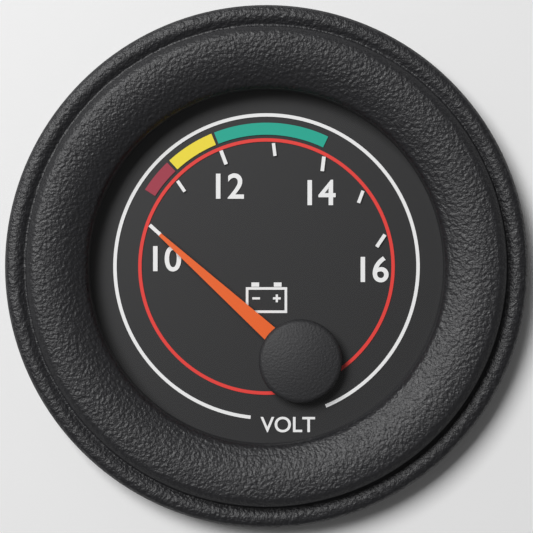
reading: 10 V
